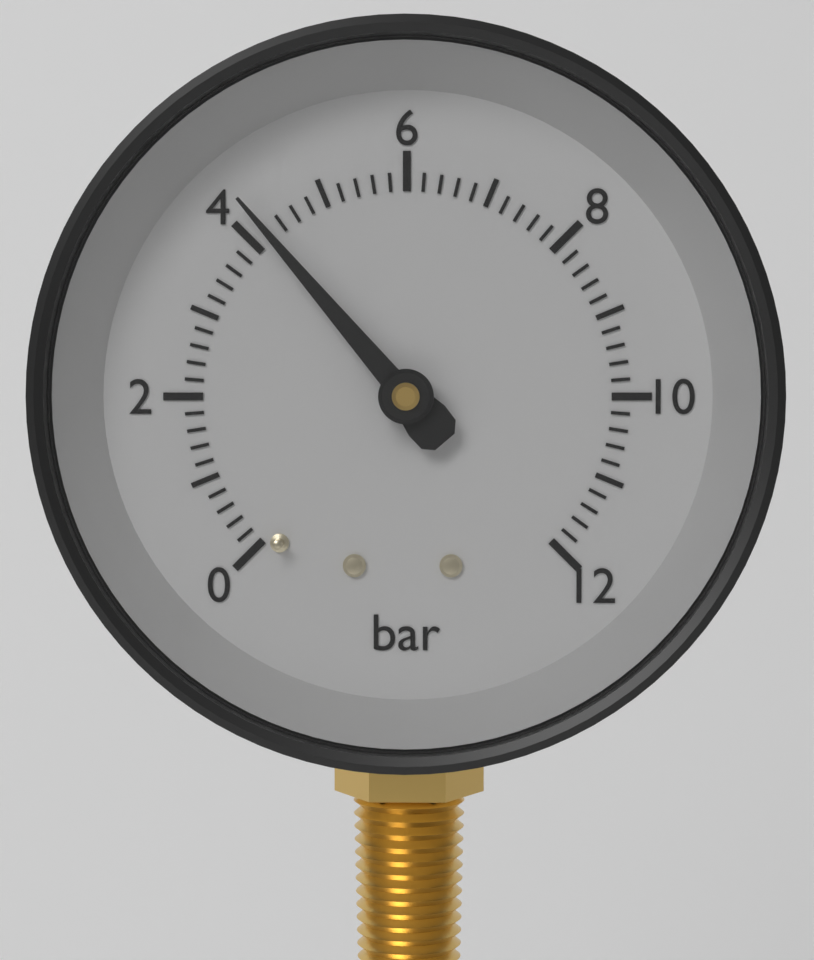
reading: 4.2 bar
